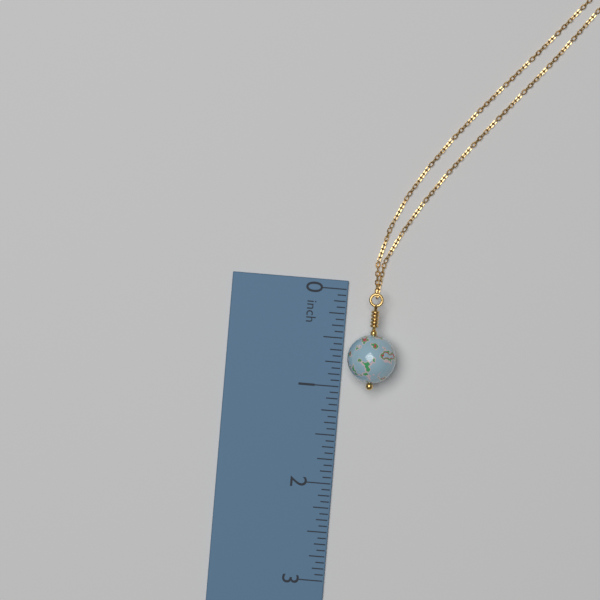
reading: 1.0000 inch
